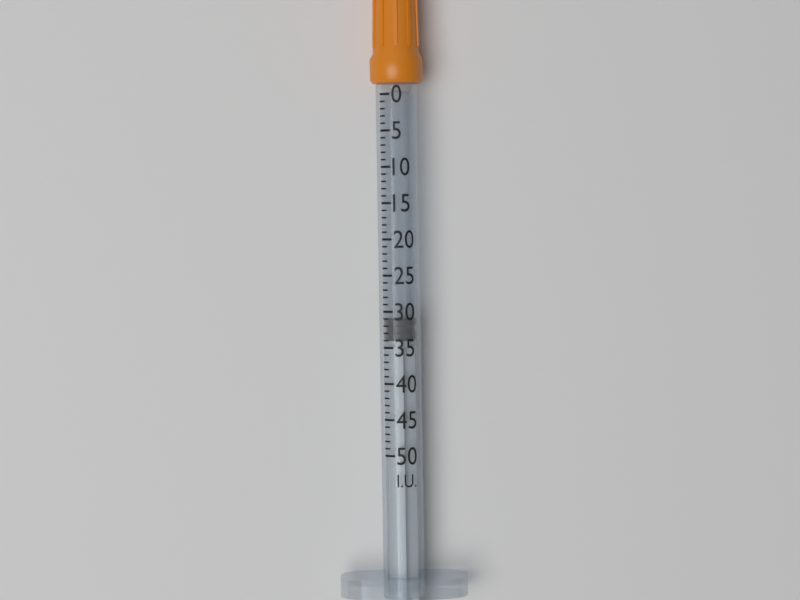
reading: 31 I.U.
